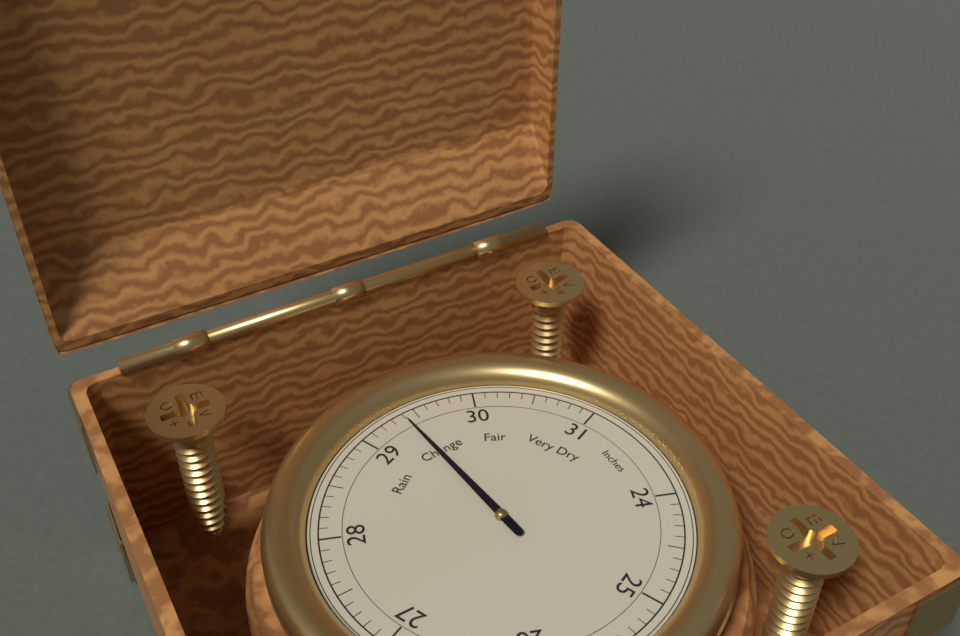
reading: 29.4 Inches
